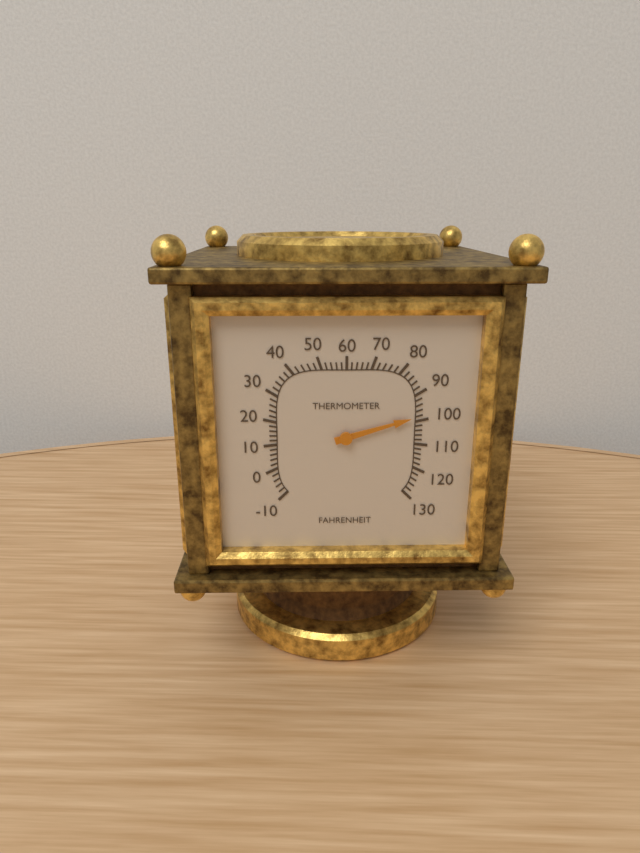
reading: 98 °F
